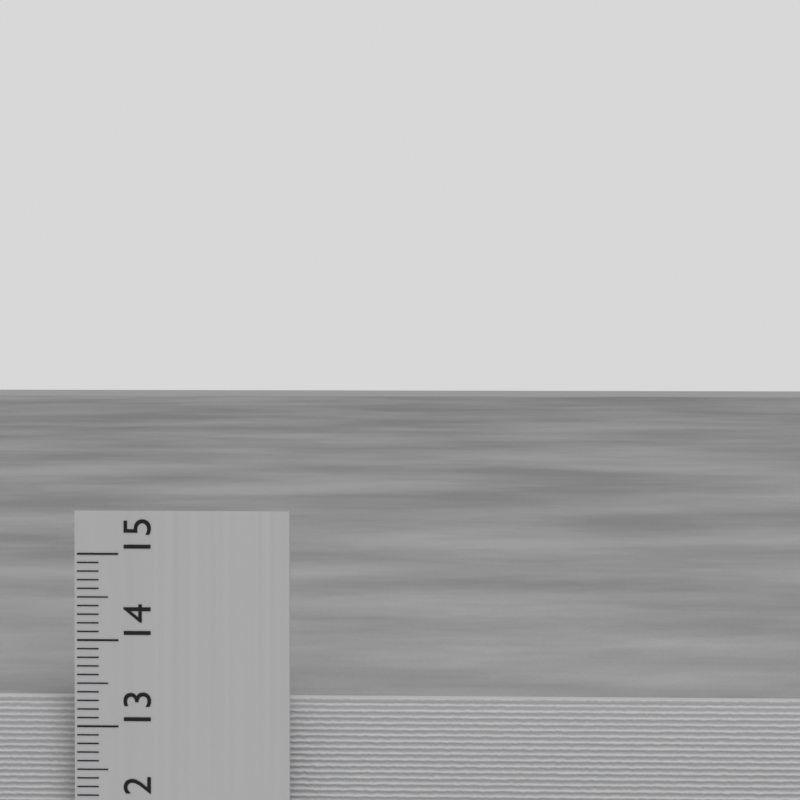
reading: 13.3 cm
